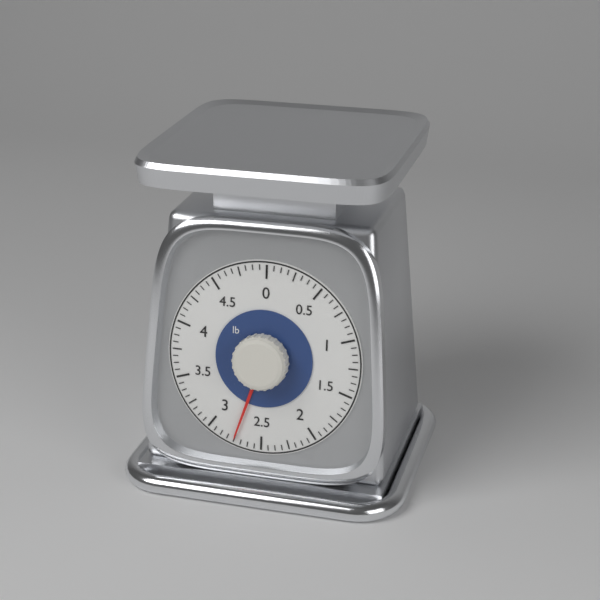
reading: 2.7500 lb
